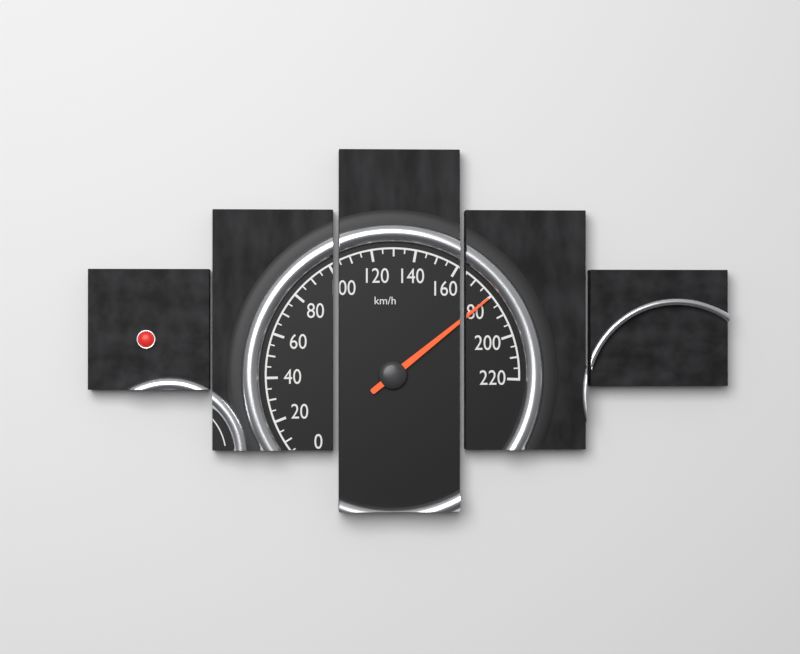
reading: 180 km/h
